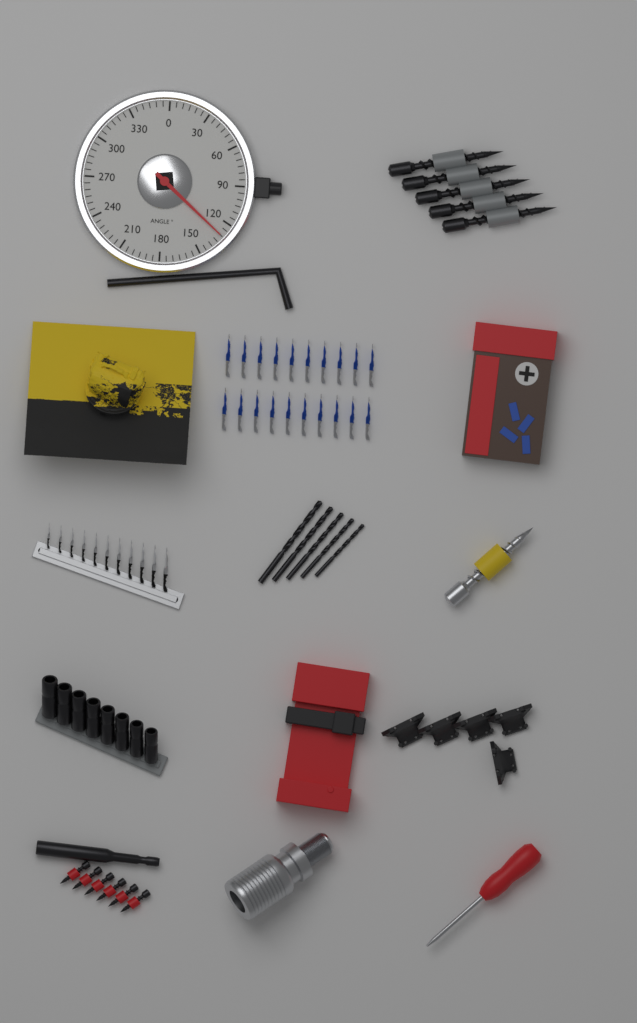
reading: 130 °
